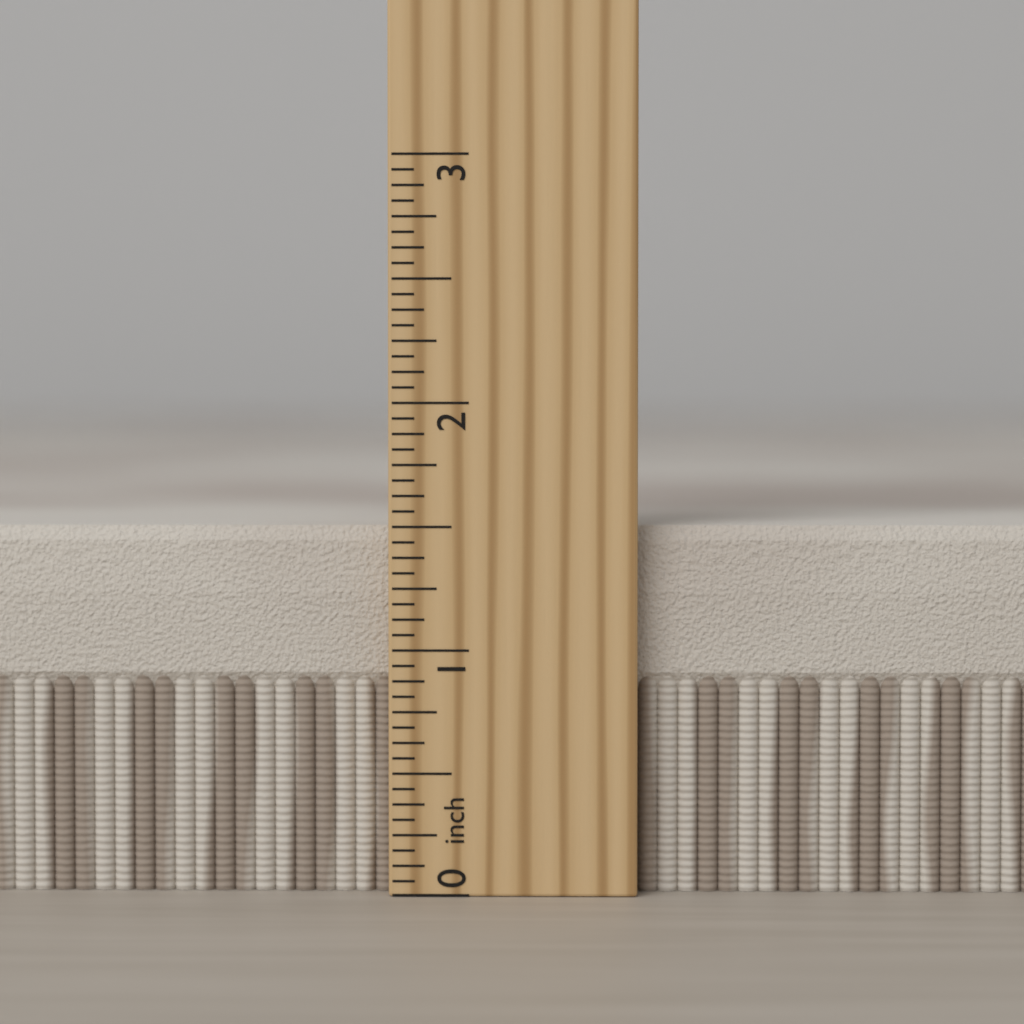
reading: 1.5000 inch
